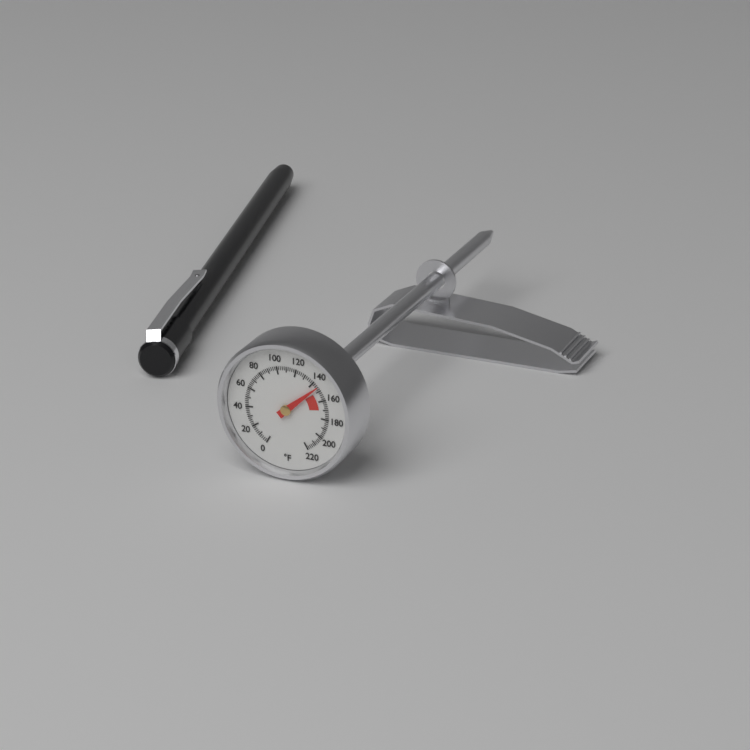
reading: 146 °F
